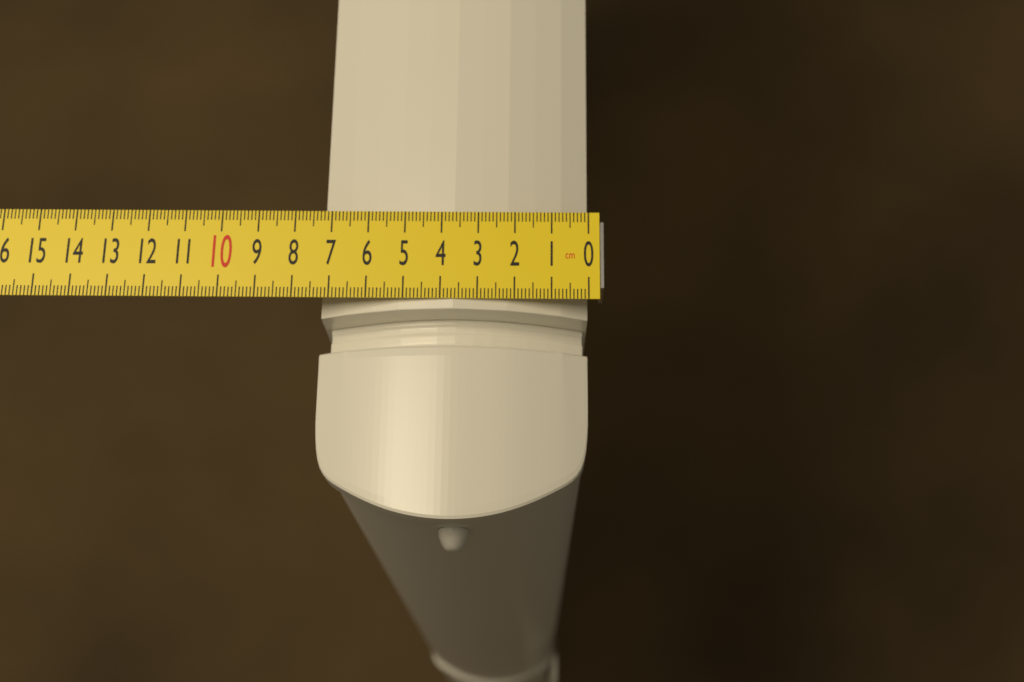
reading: 7.3 cm
